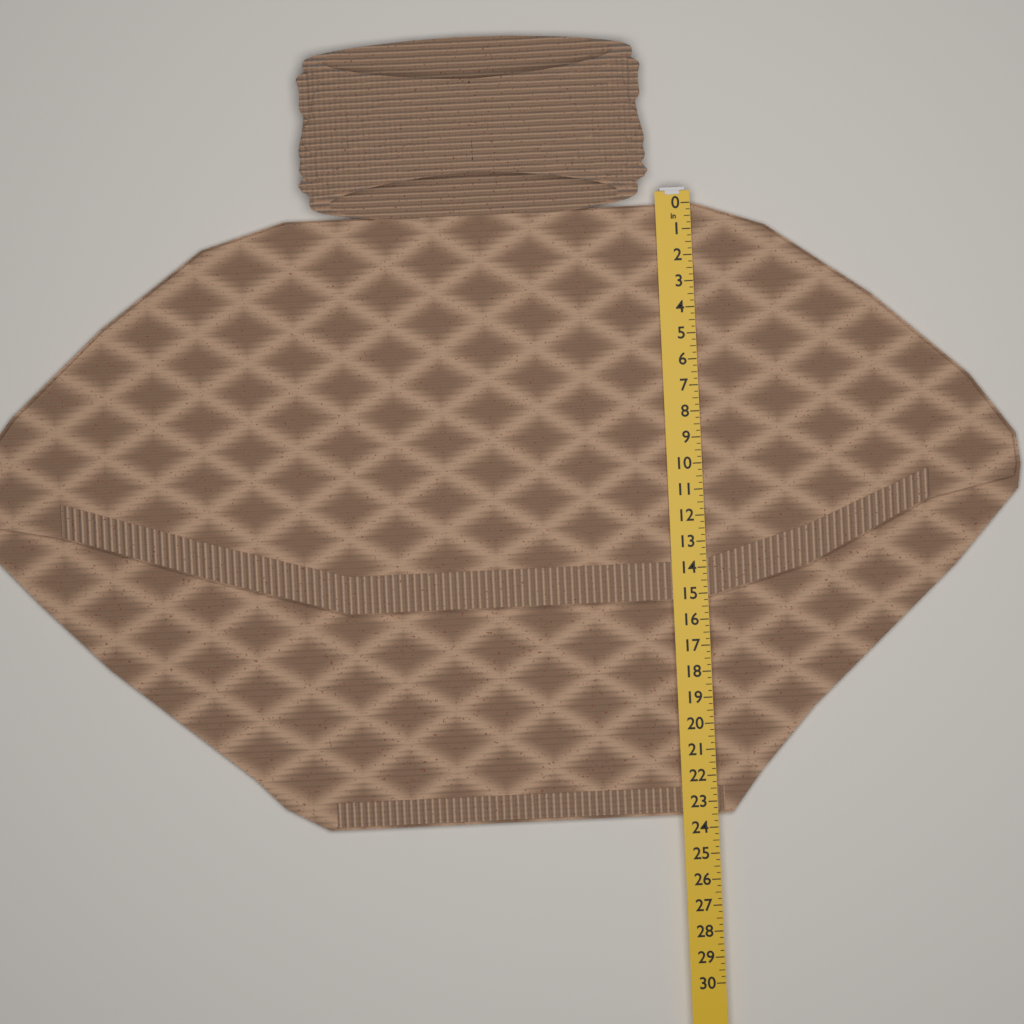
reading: 23.50 in
